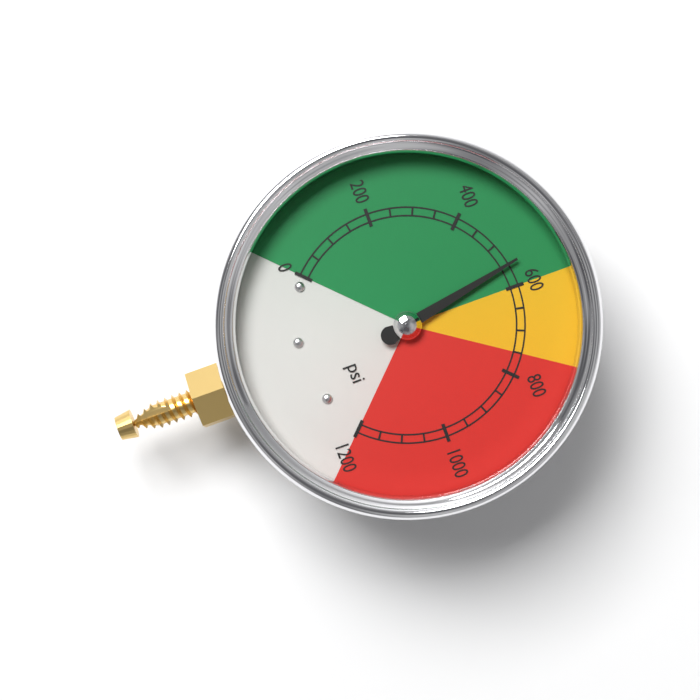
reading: 550 psi
